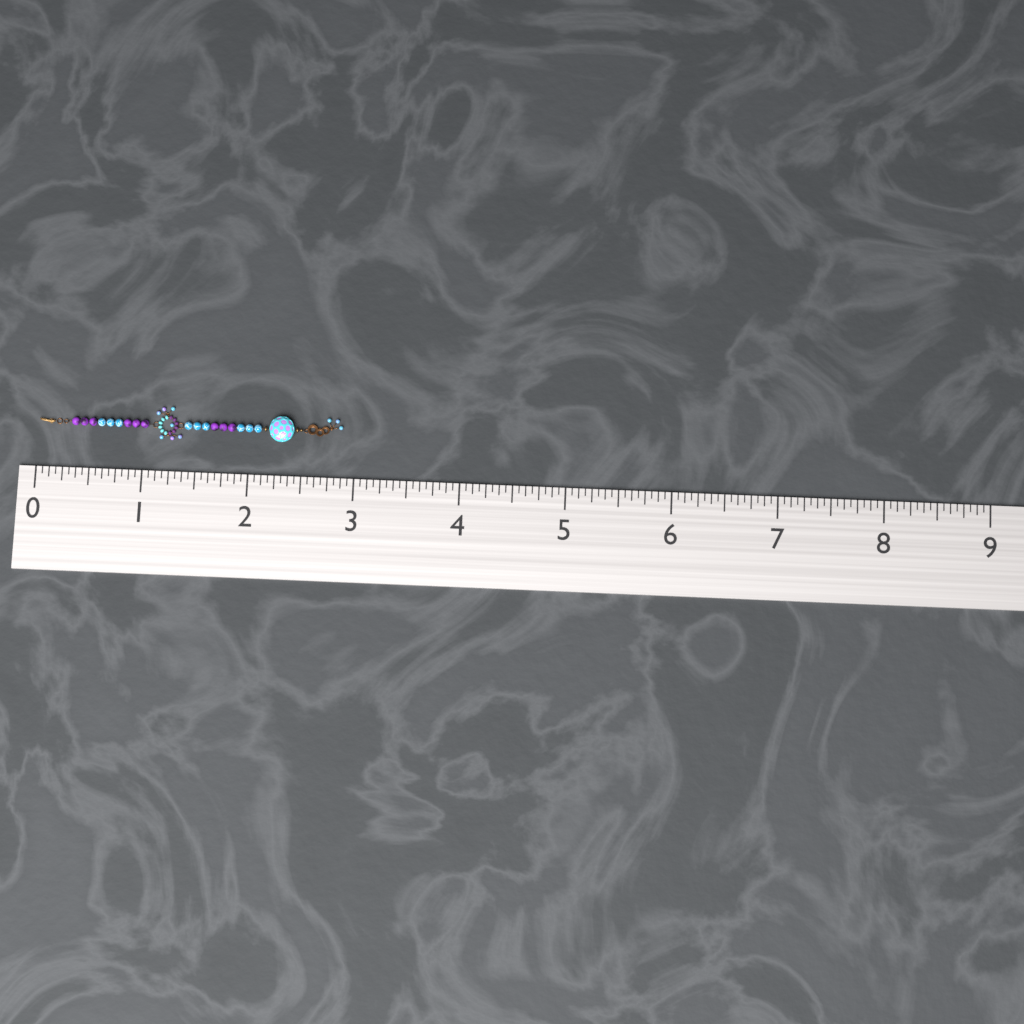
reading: 2.8750 (no unit)
